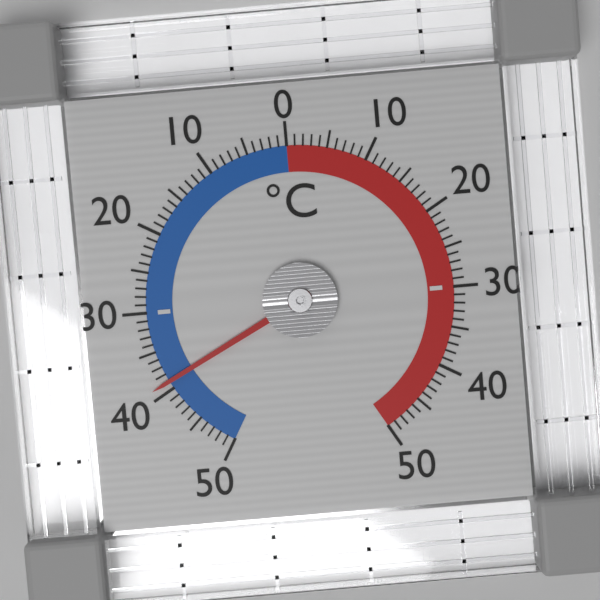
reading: -39 °C
